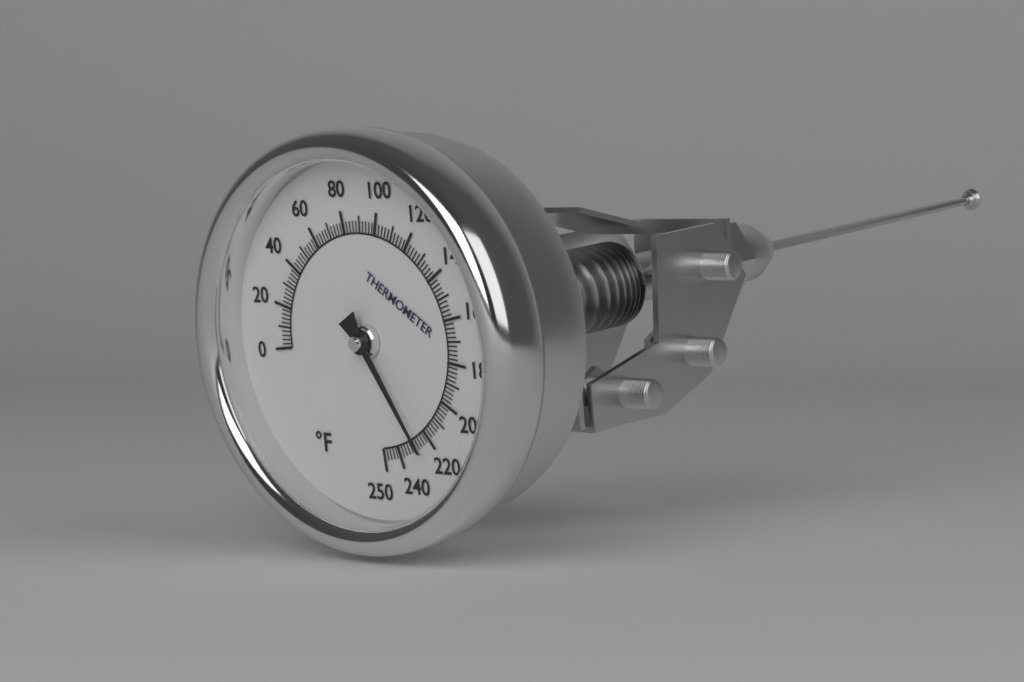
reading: 226 °F
